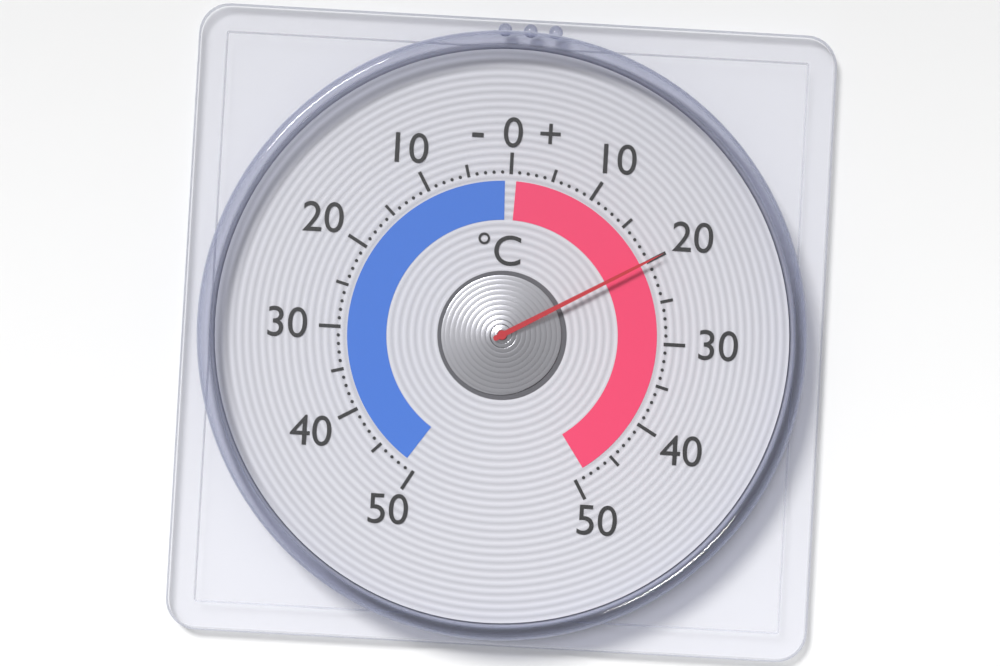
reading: 20 °C
